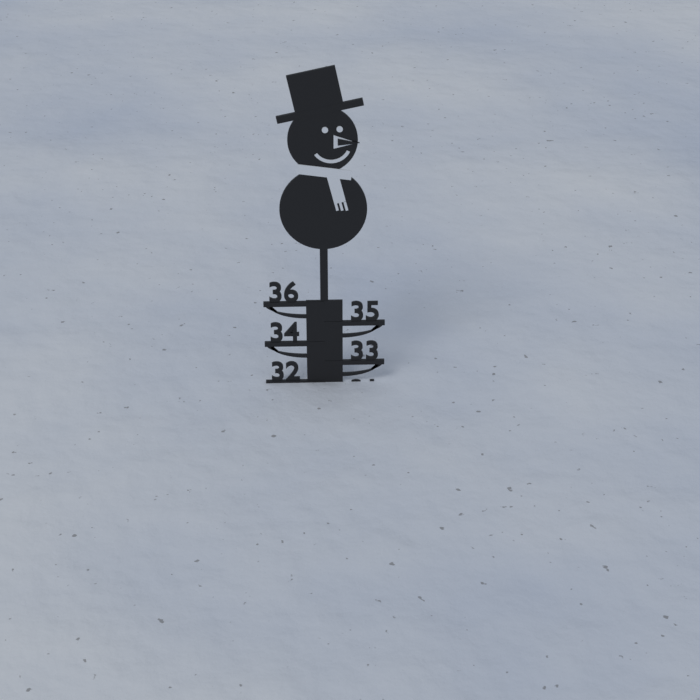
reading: 32 (no unit)
